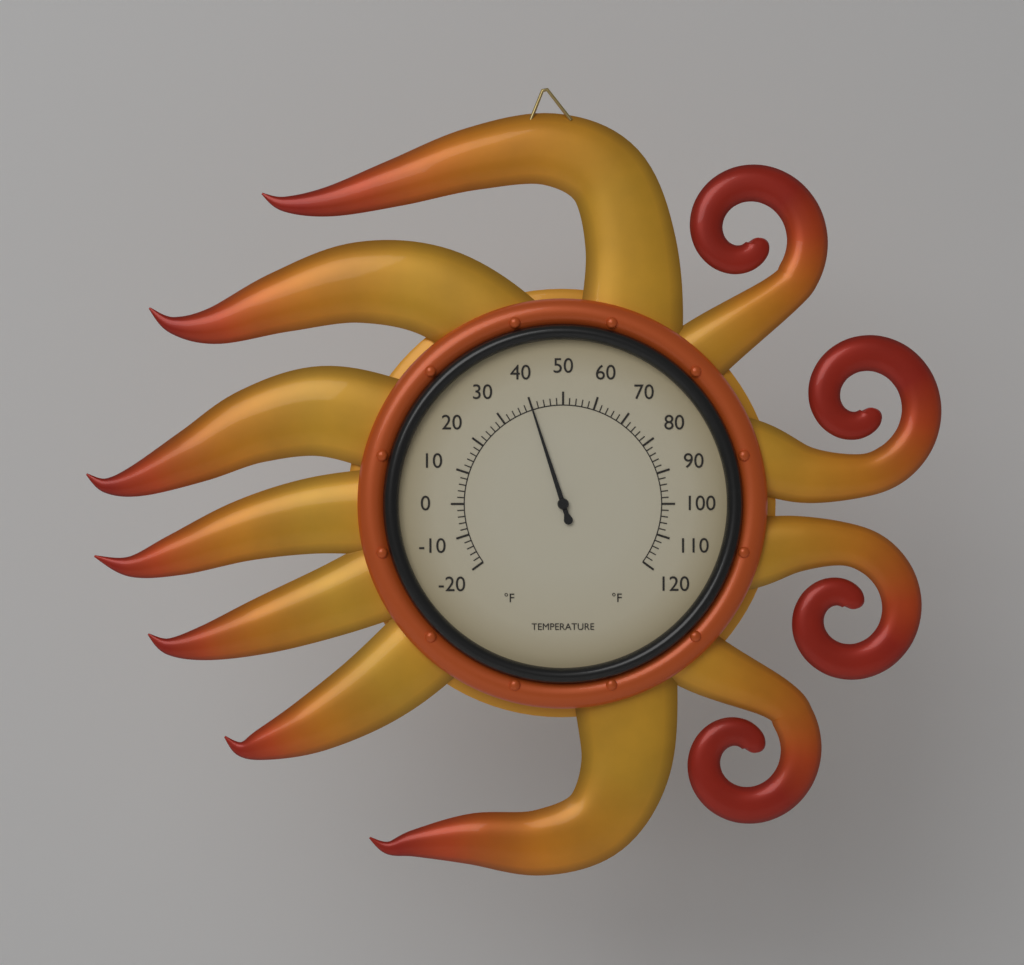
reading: 40 °F
